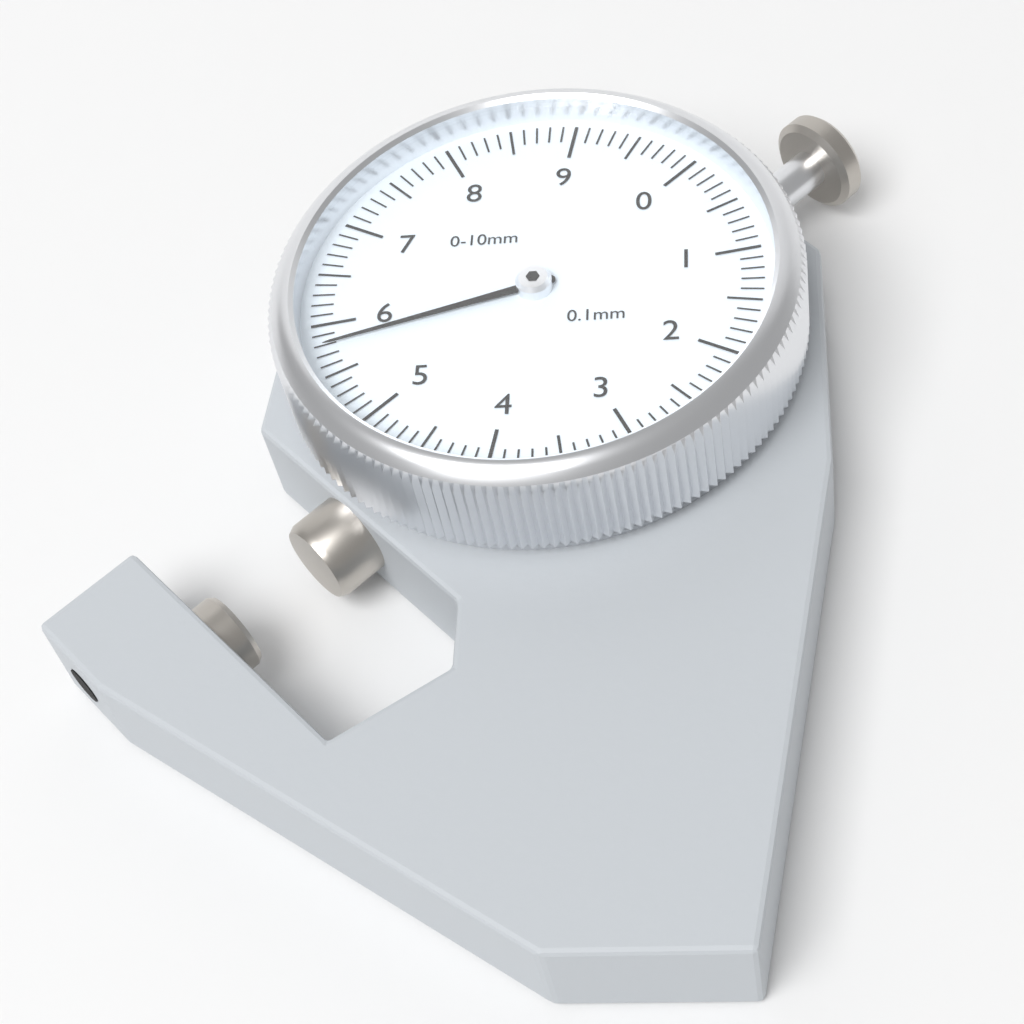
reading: 5.8 mm
